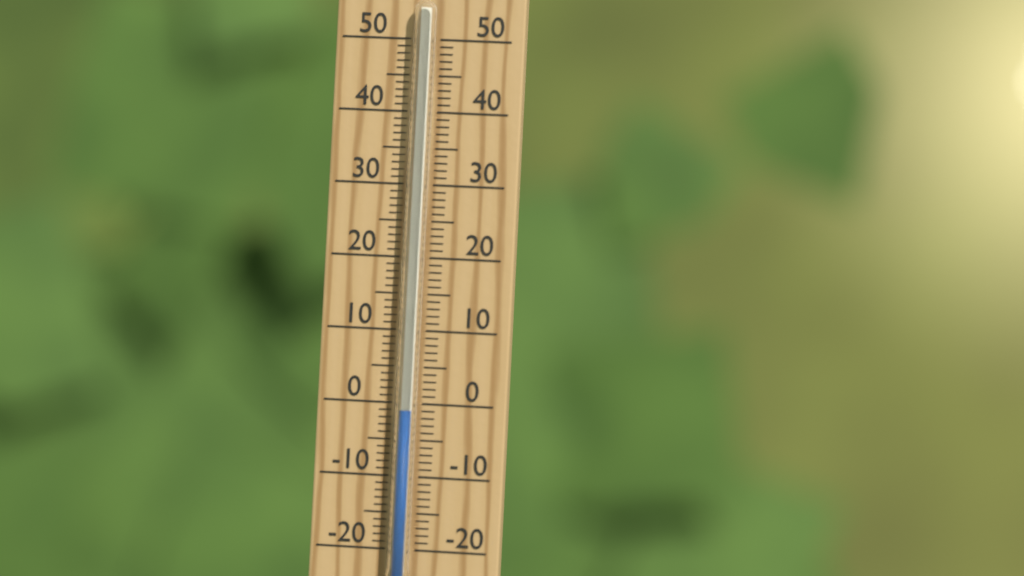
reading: -1 °C
